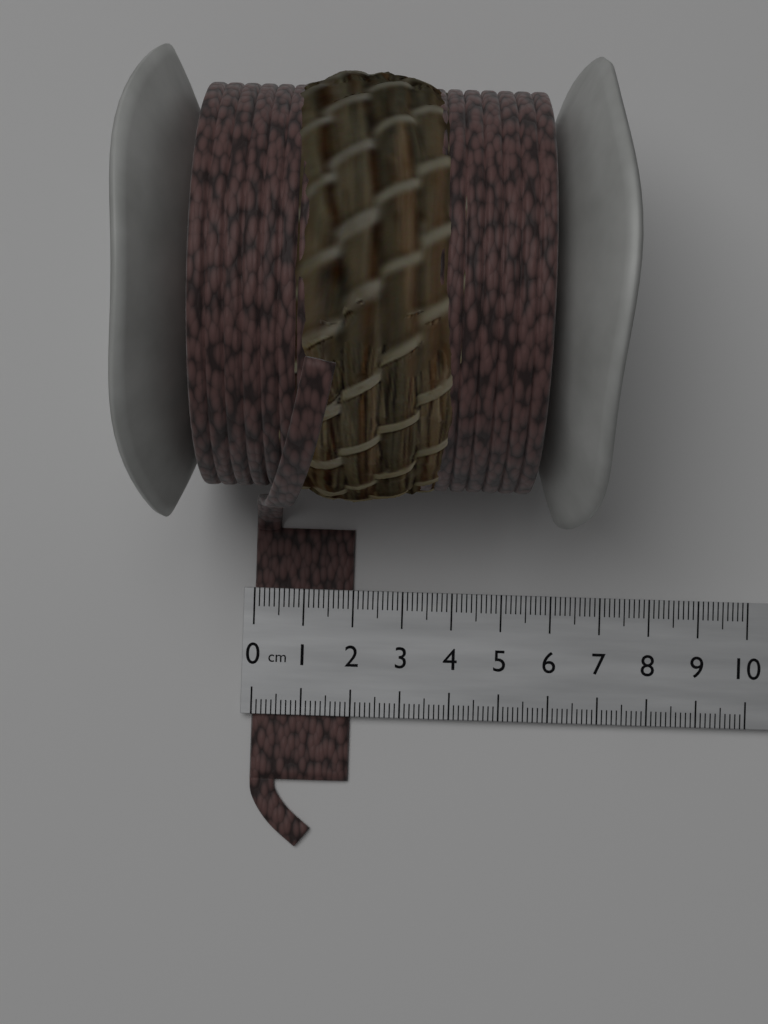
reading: 2.0 cm
